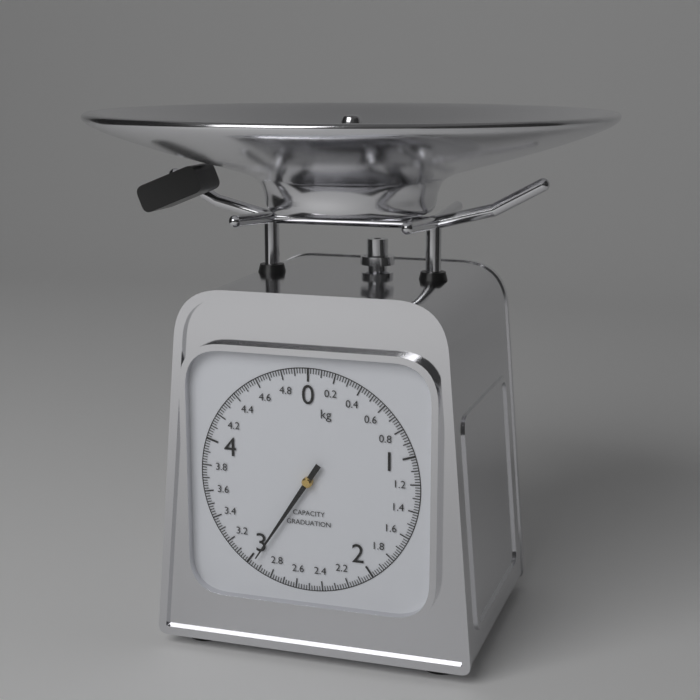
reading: 2.96 kg
